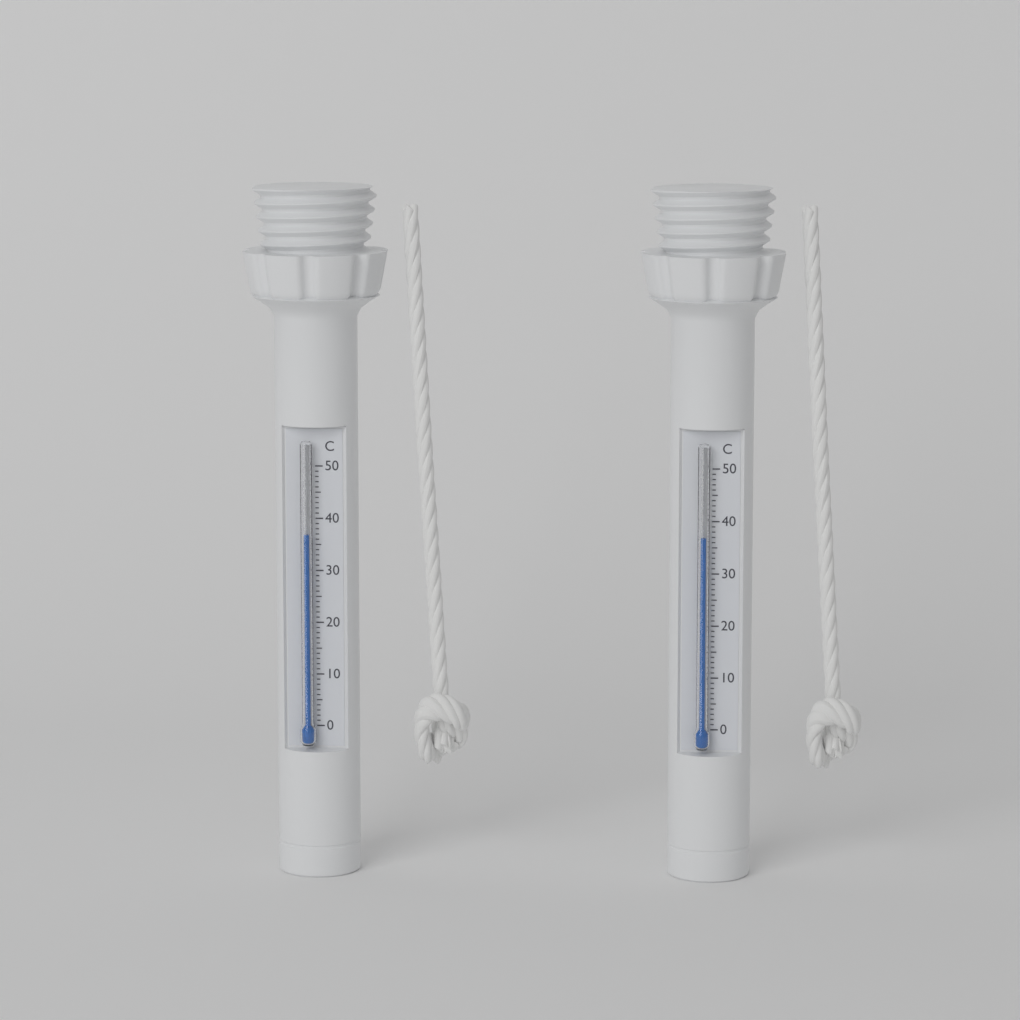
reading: 37 °C
